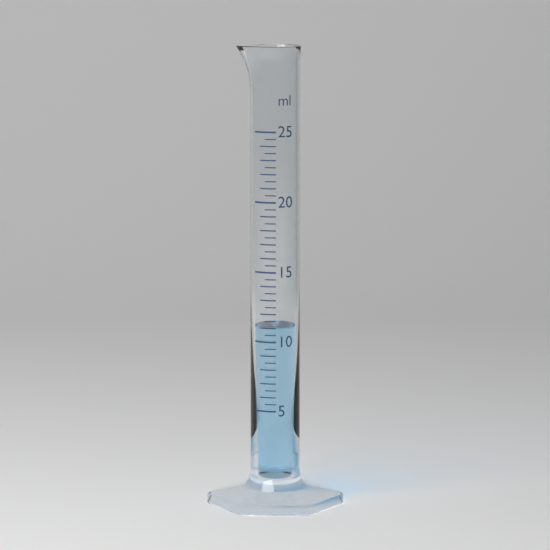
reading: 11.0 ml
